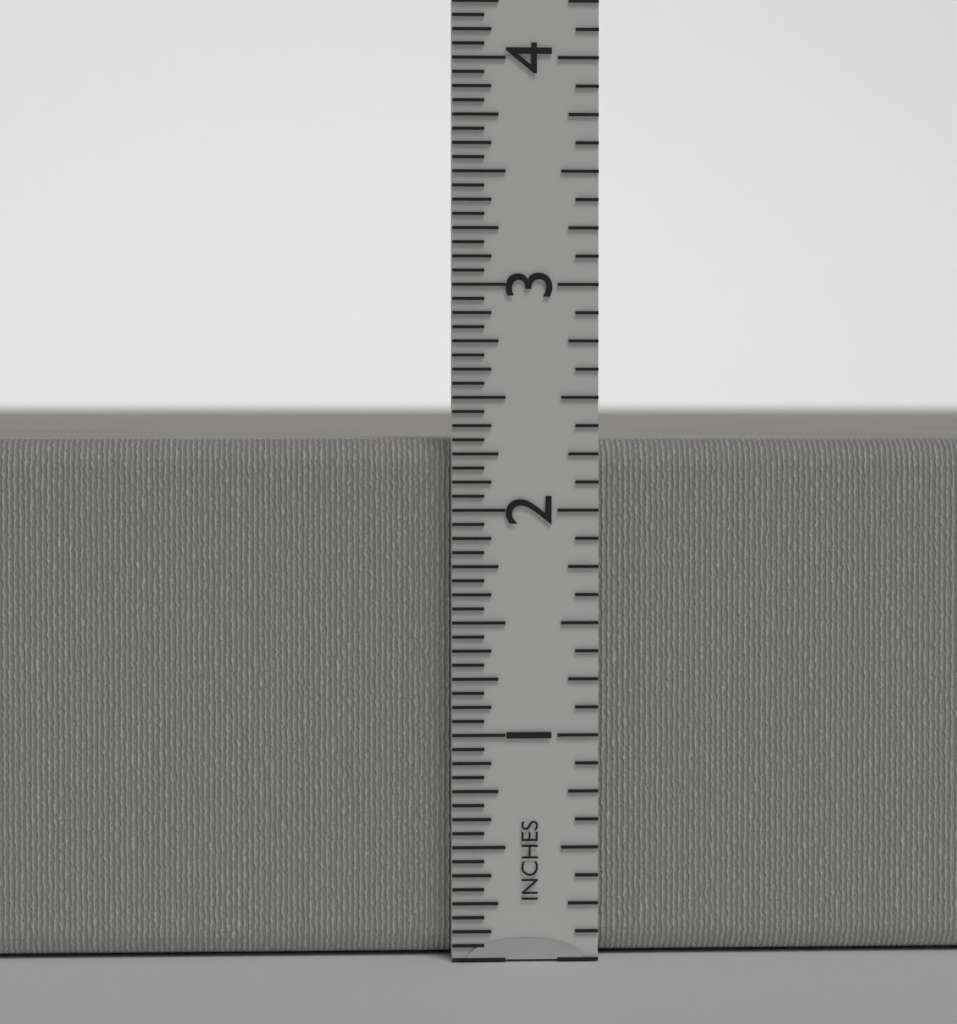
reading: 2.3125 in
